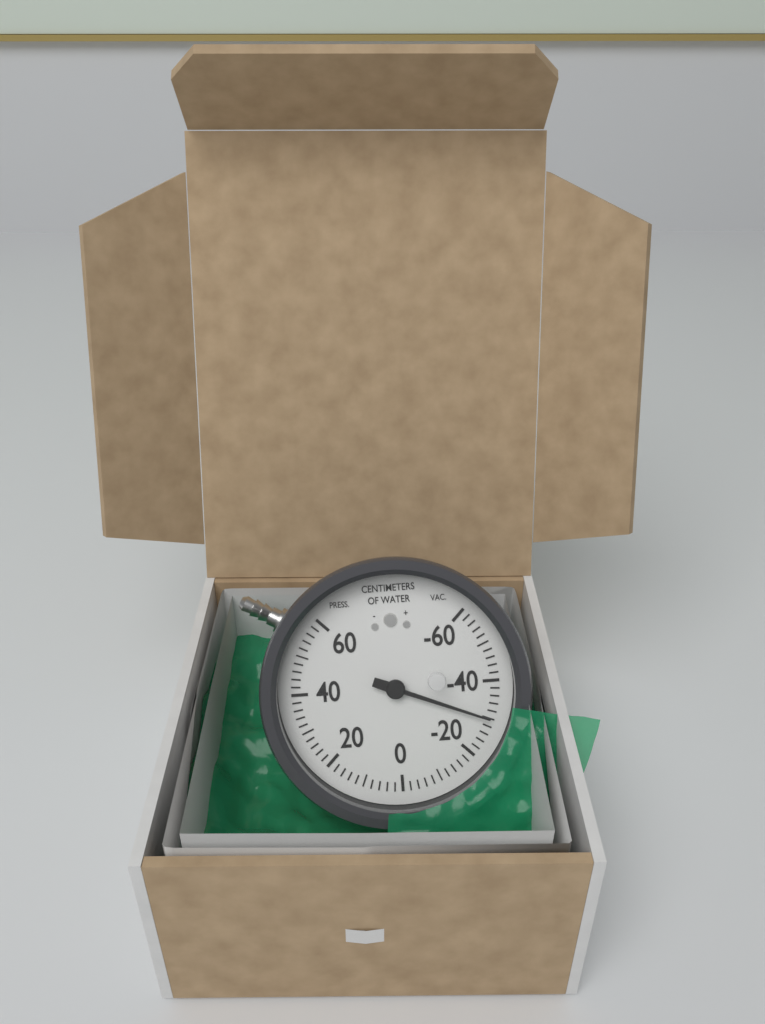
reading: -30 cmH2O
